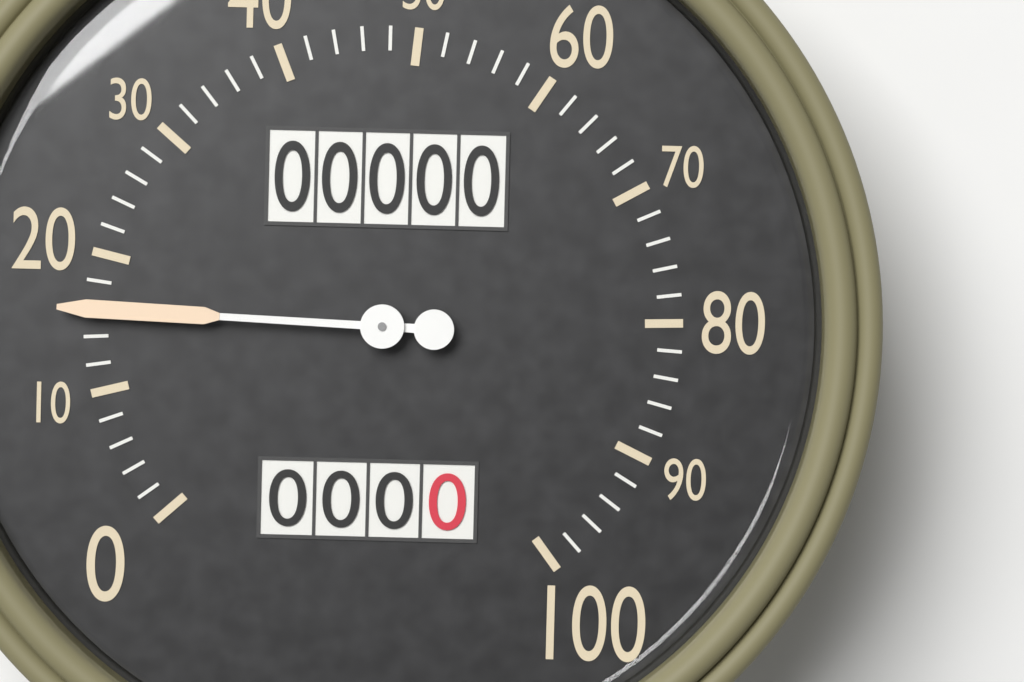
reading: 16 (no unit)
